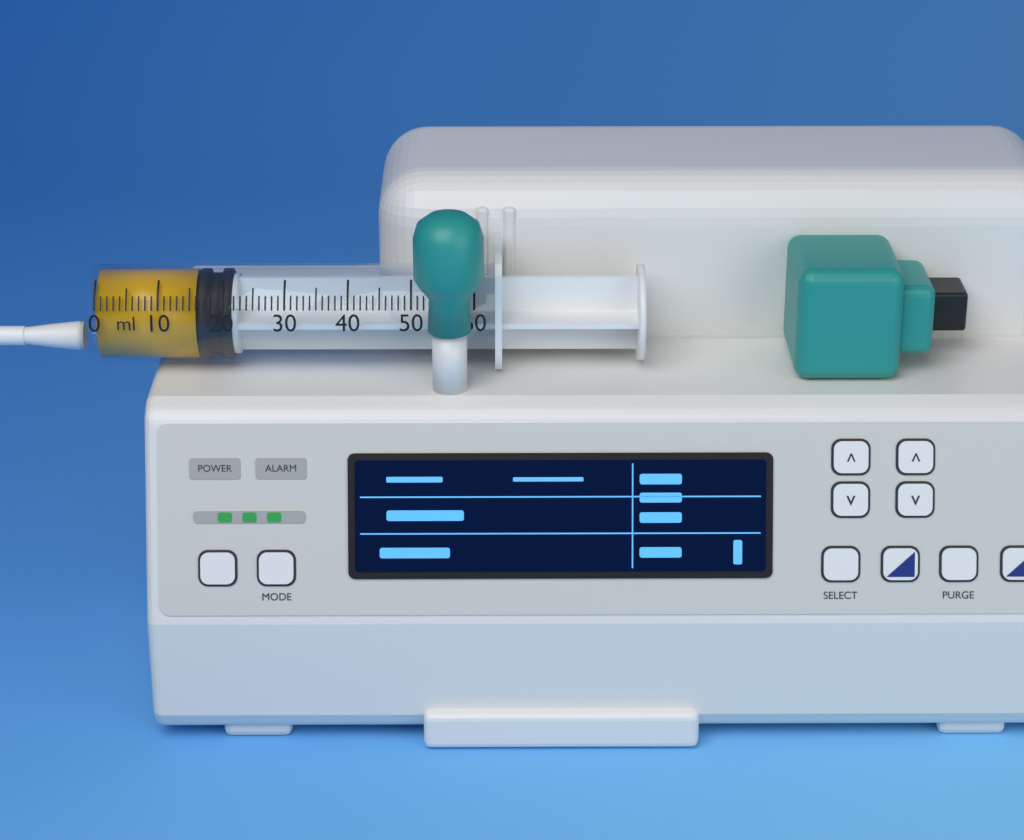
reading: 16 ml
